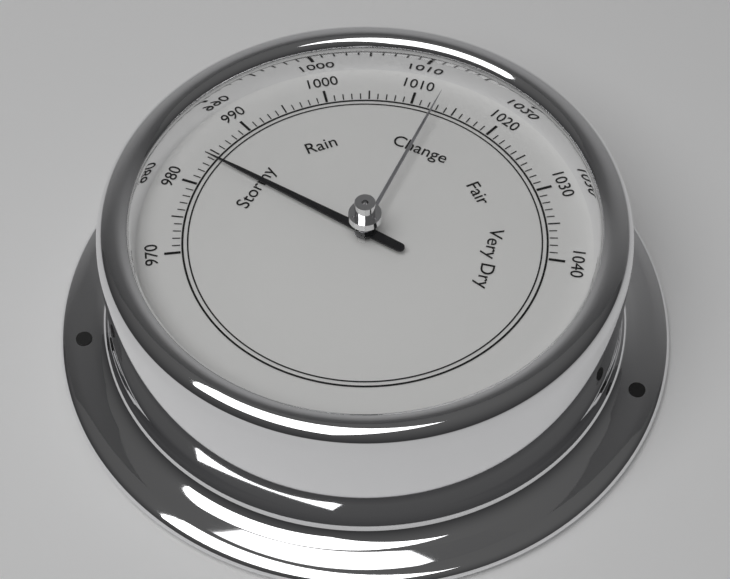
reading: 984 (no unit)
